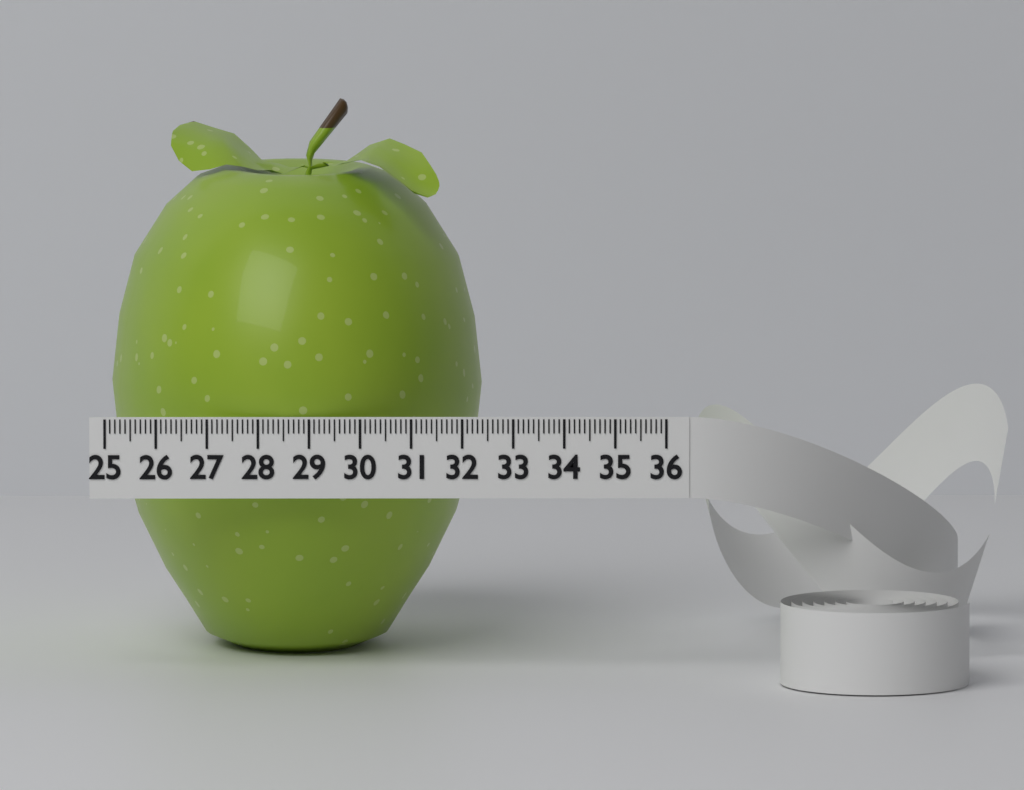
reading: 32.4 (no unit)
